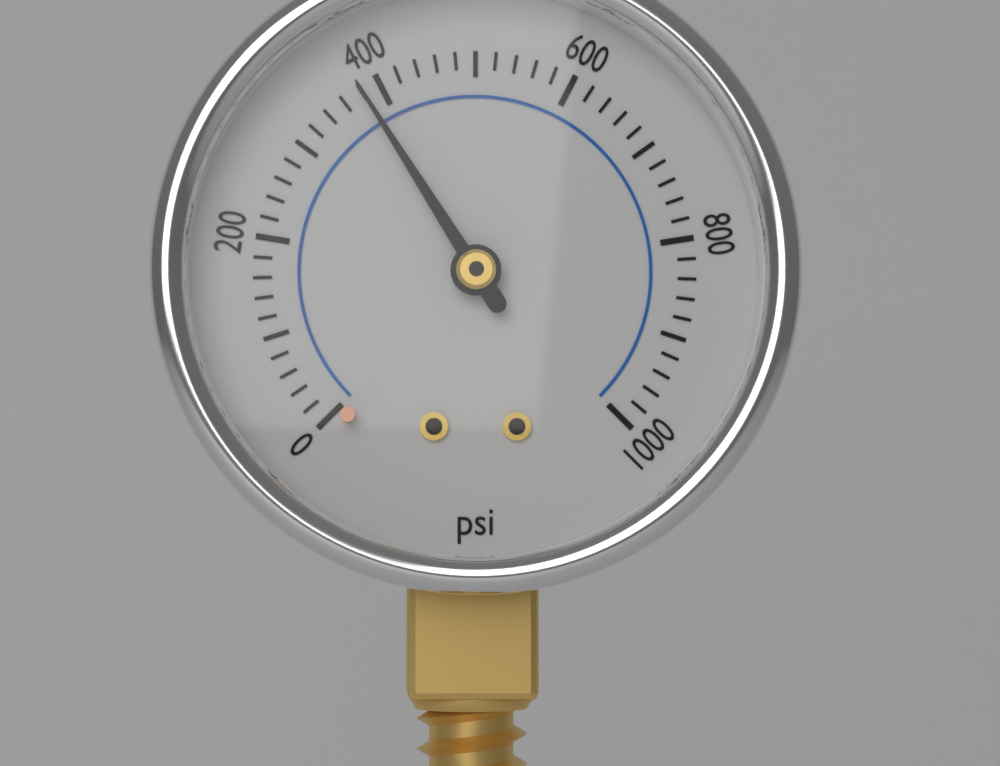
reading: 380 psi
